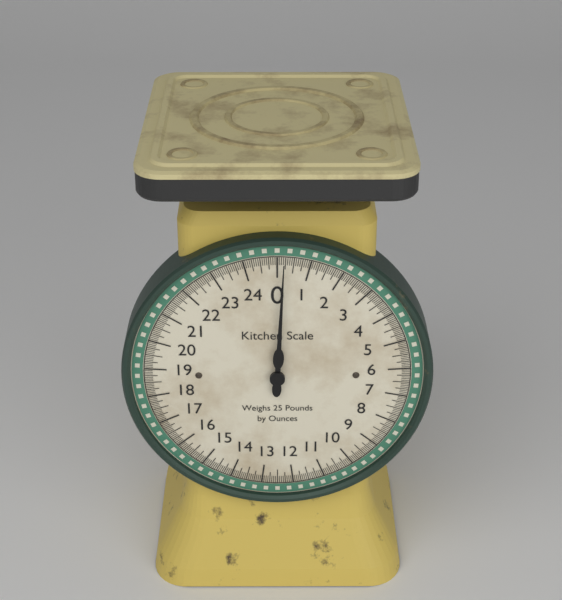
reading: 0.2000 lb
